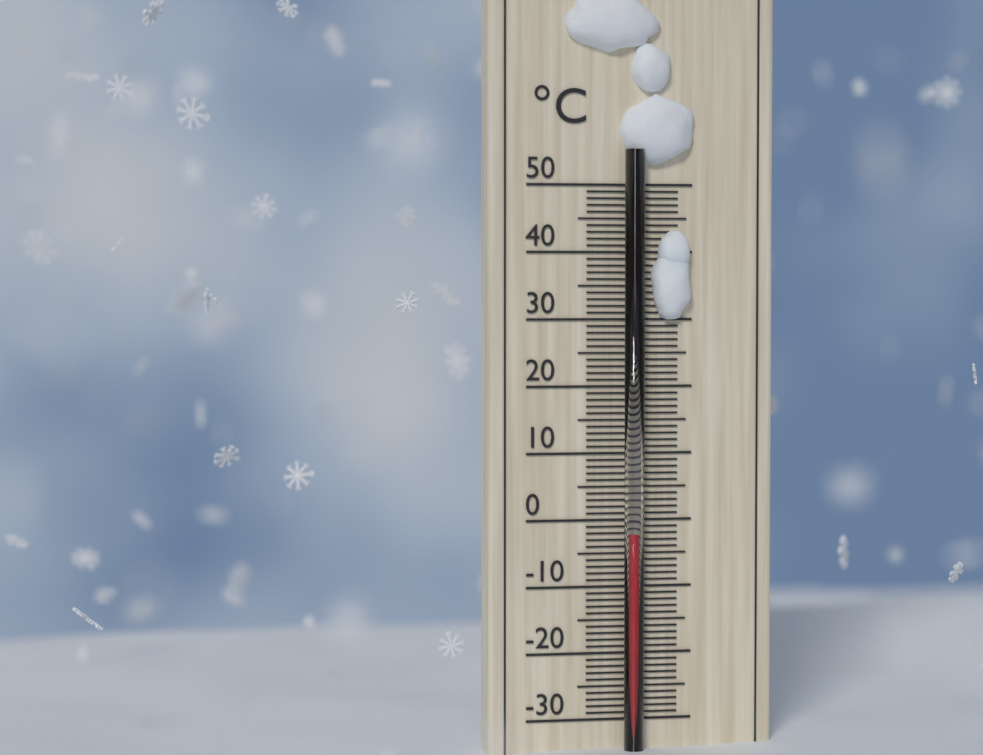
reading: -2 °C
